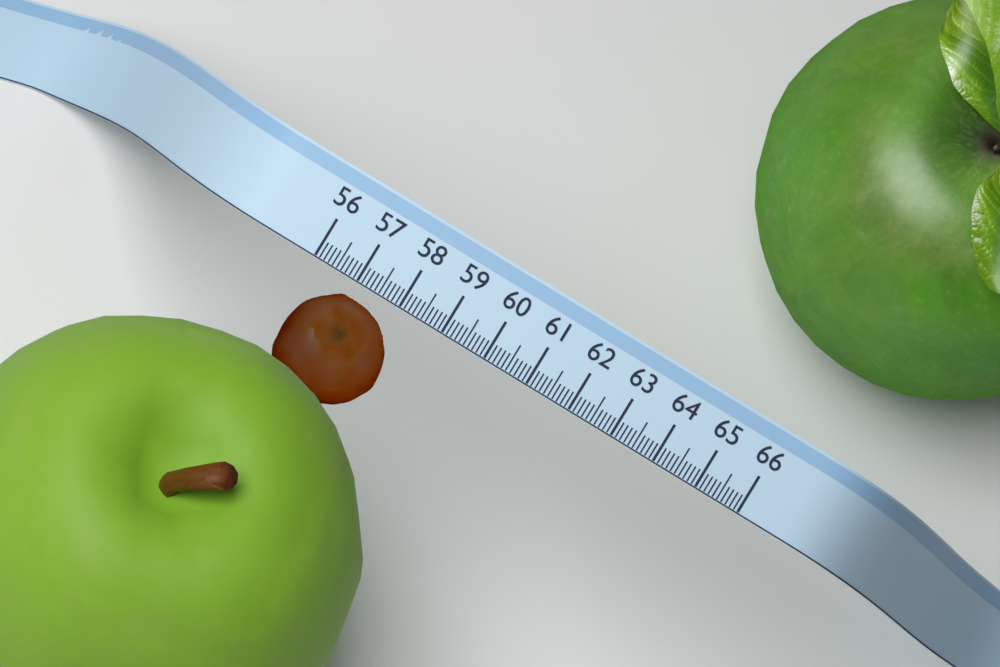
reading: 58.3 (no unit)
